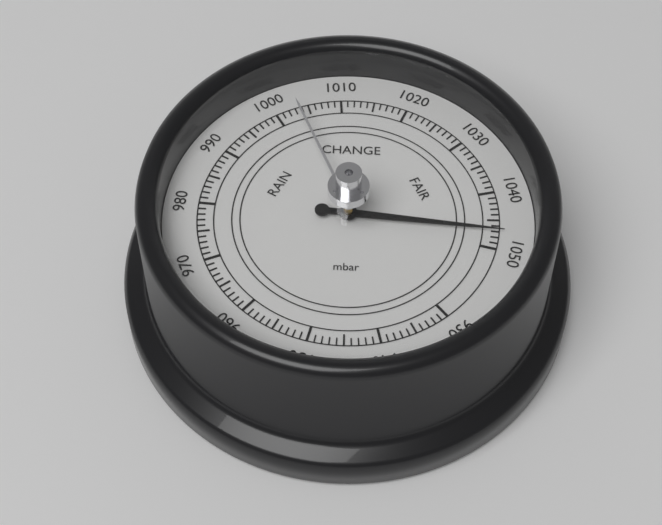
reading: 1047 mbar
